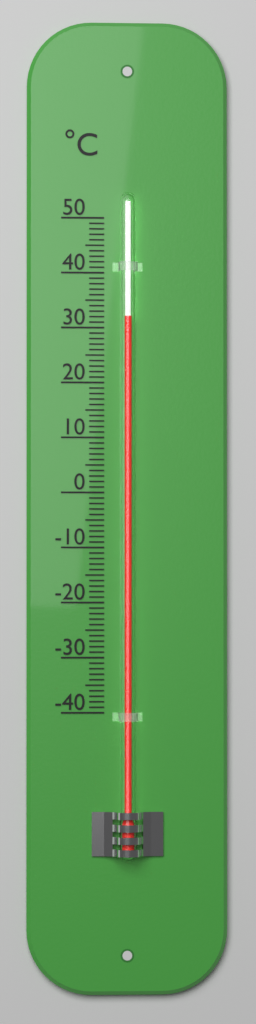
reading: 32 °C
